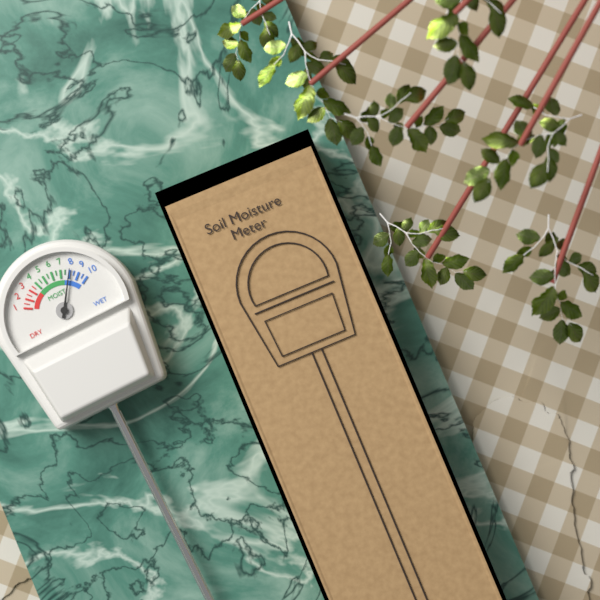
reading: 8.0 (no unit)
